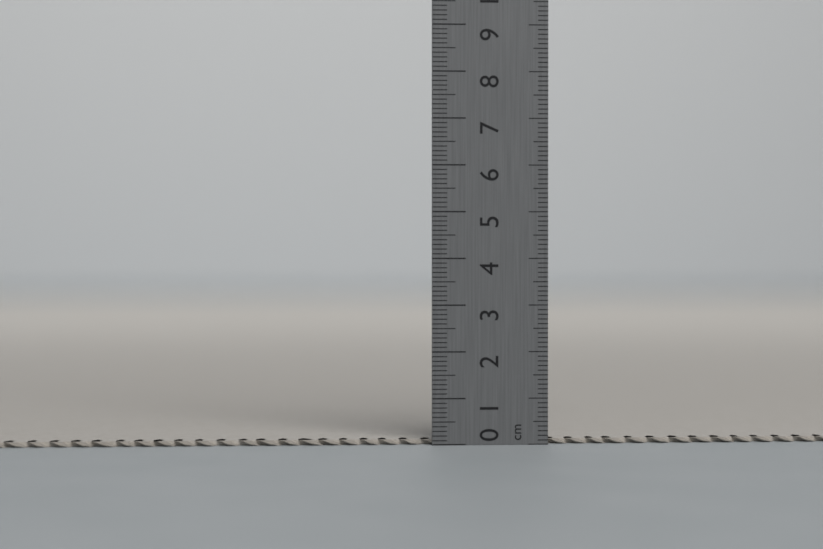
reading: 0.1 cm
